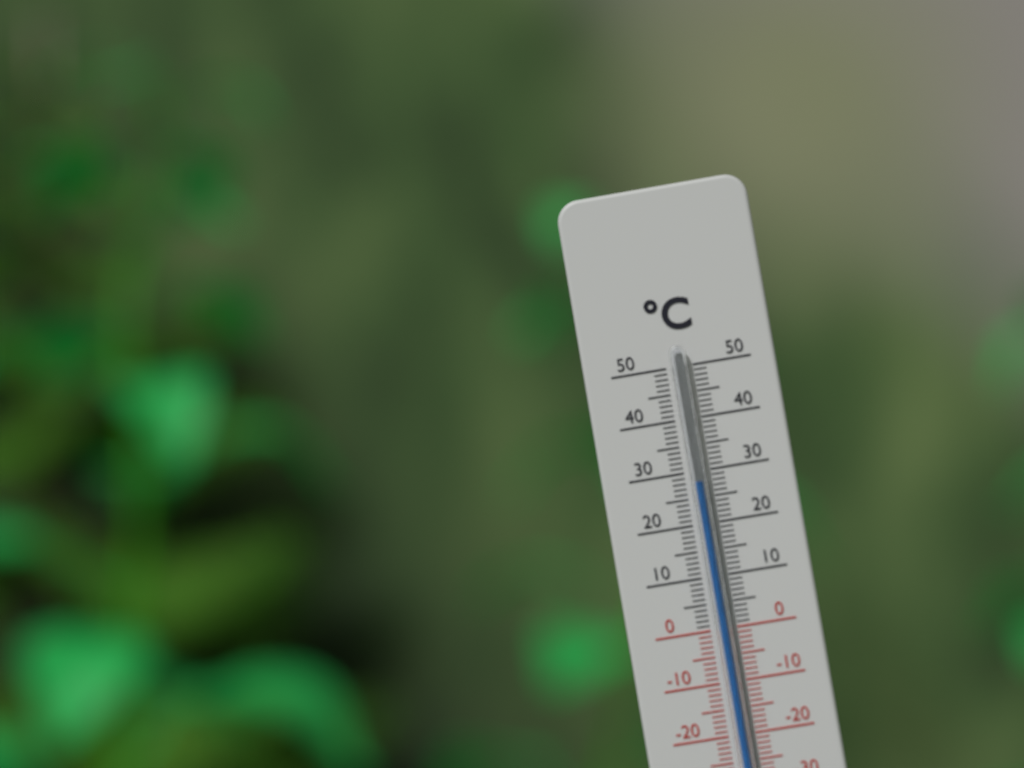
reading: 28 °C
